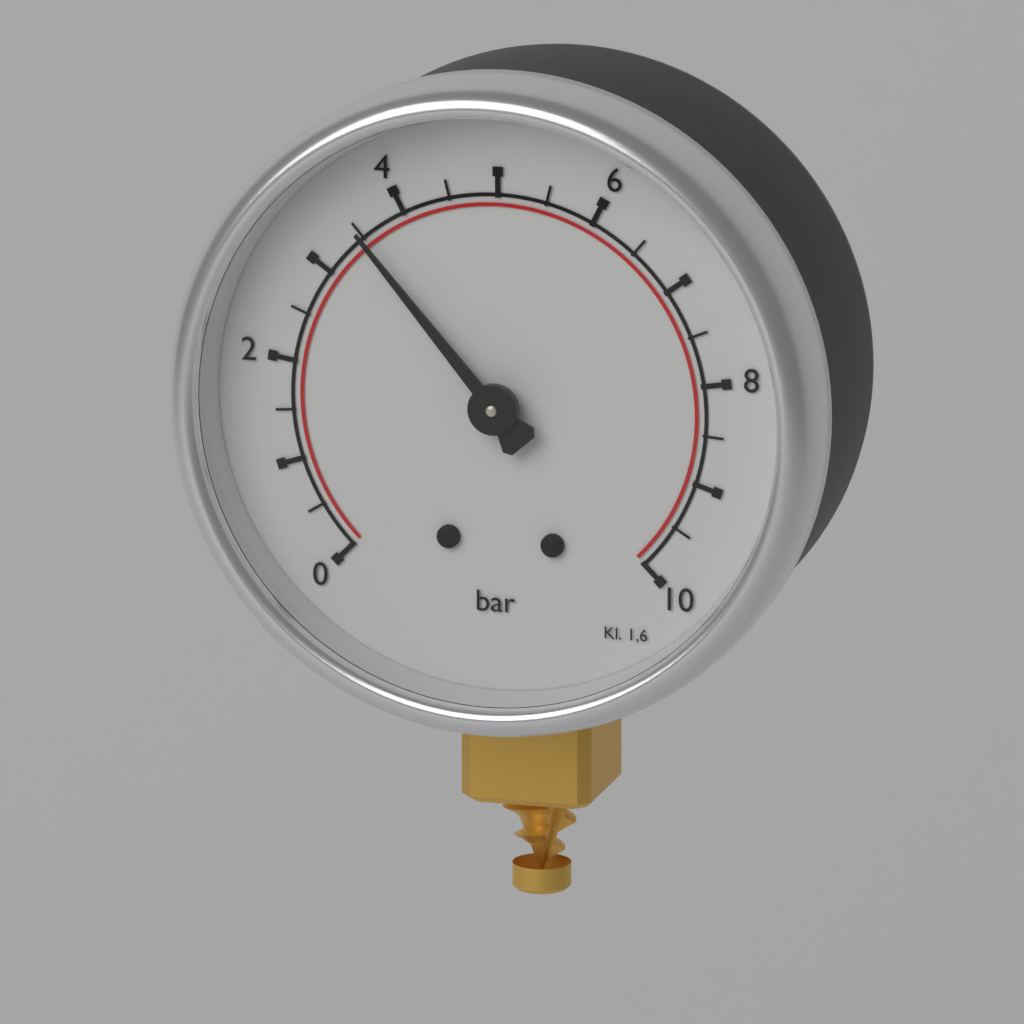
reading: 3.5 bar
